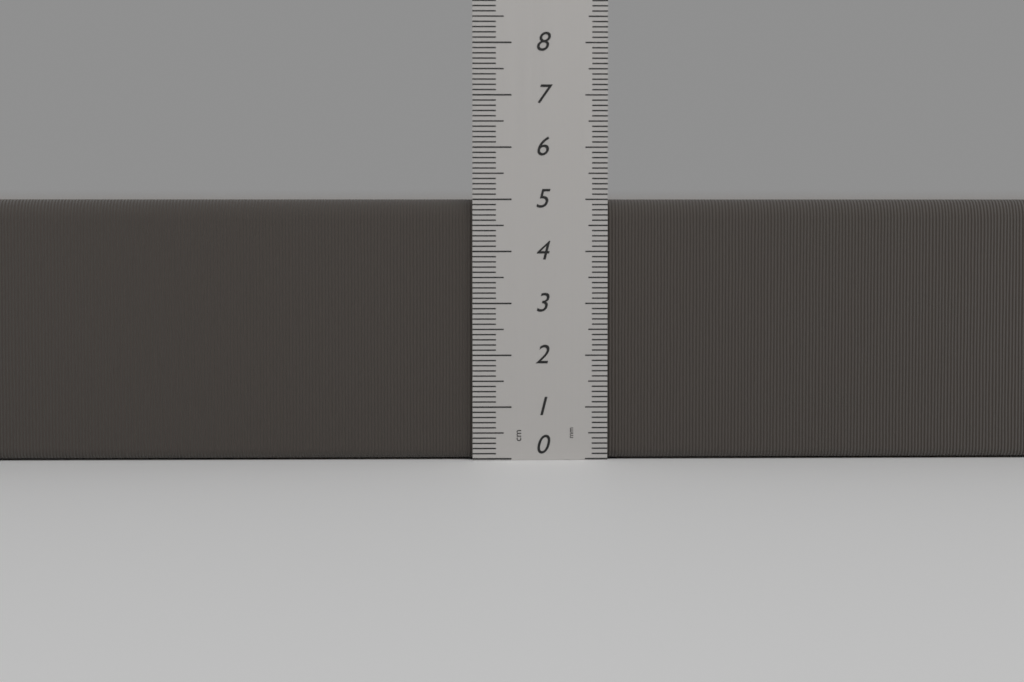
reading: 5.0 cm
